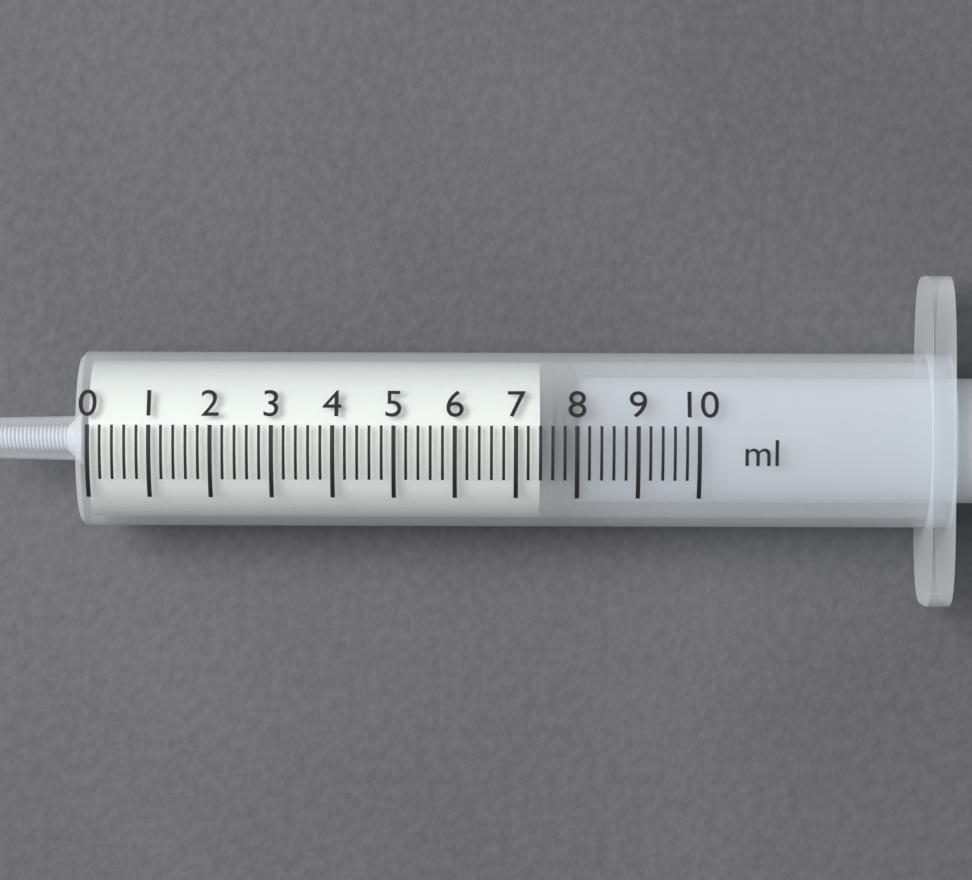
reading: 7.4 ml
